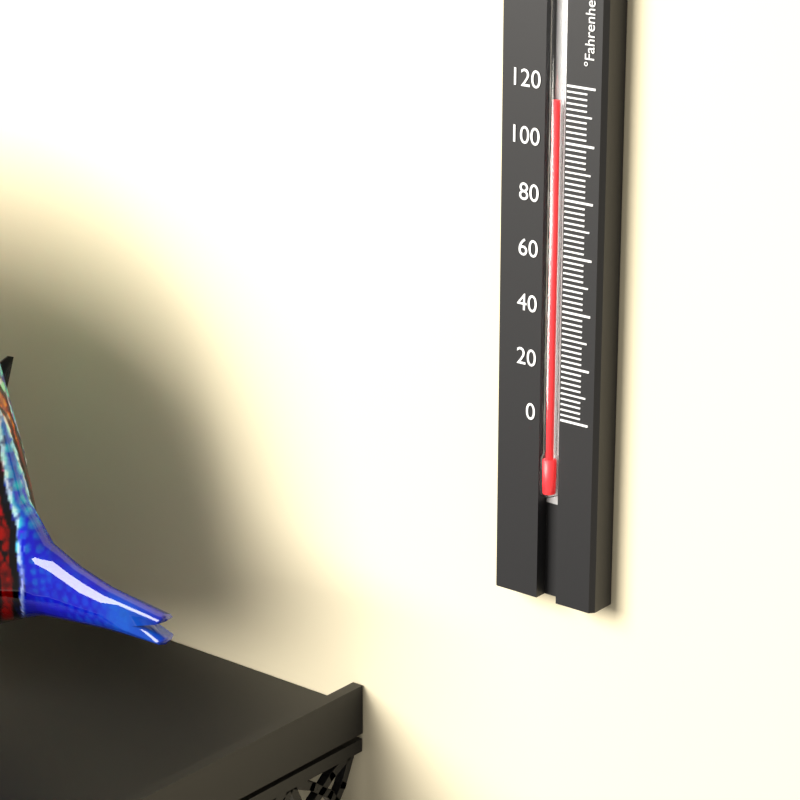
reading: 114 °F
